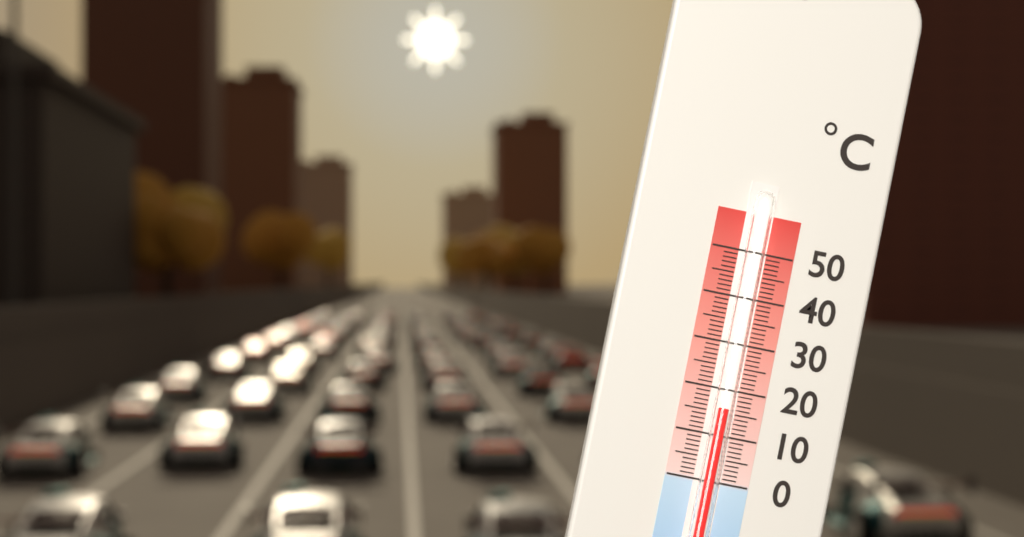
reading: 16 °C
